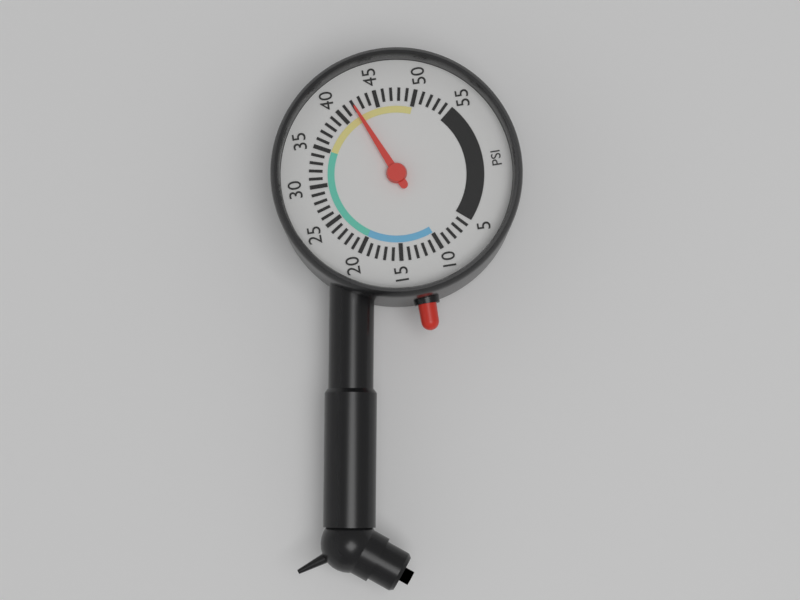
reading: 42 psi
